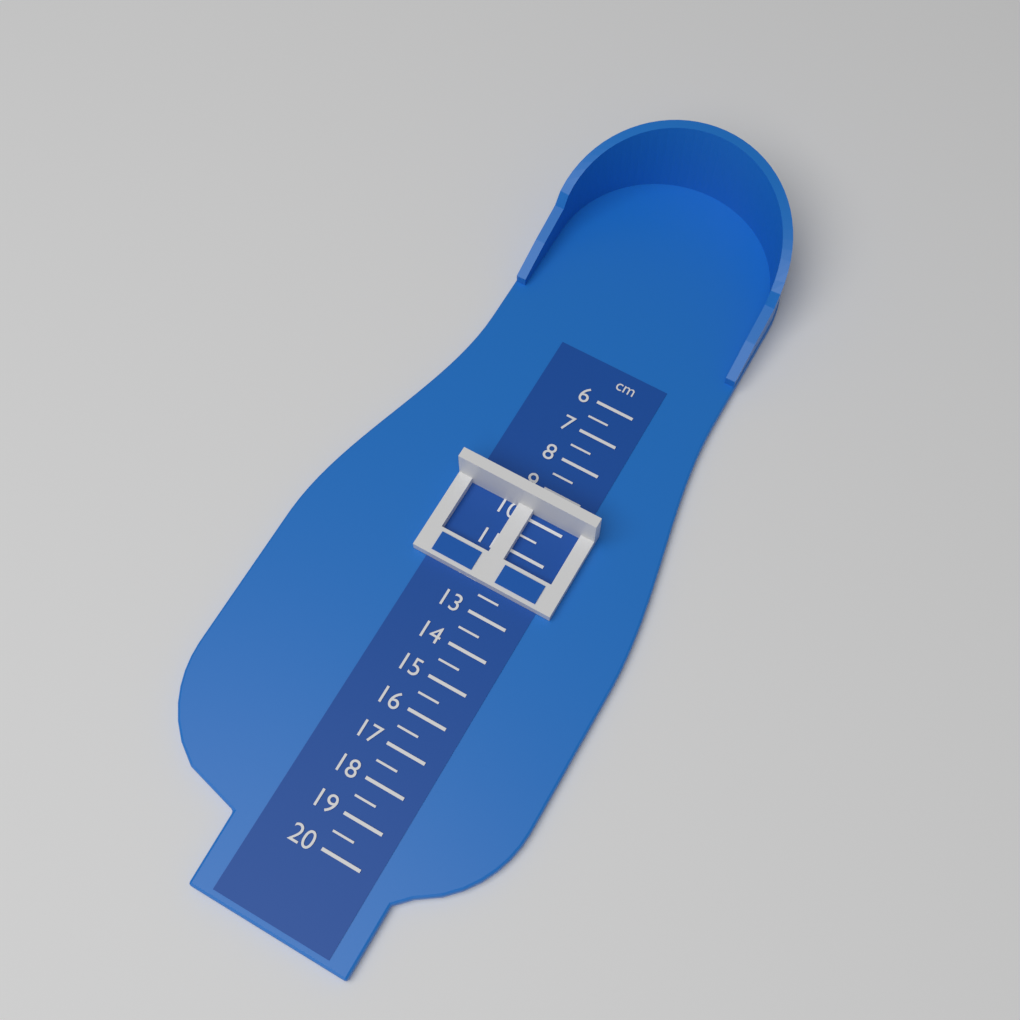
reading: 9.5 cm
